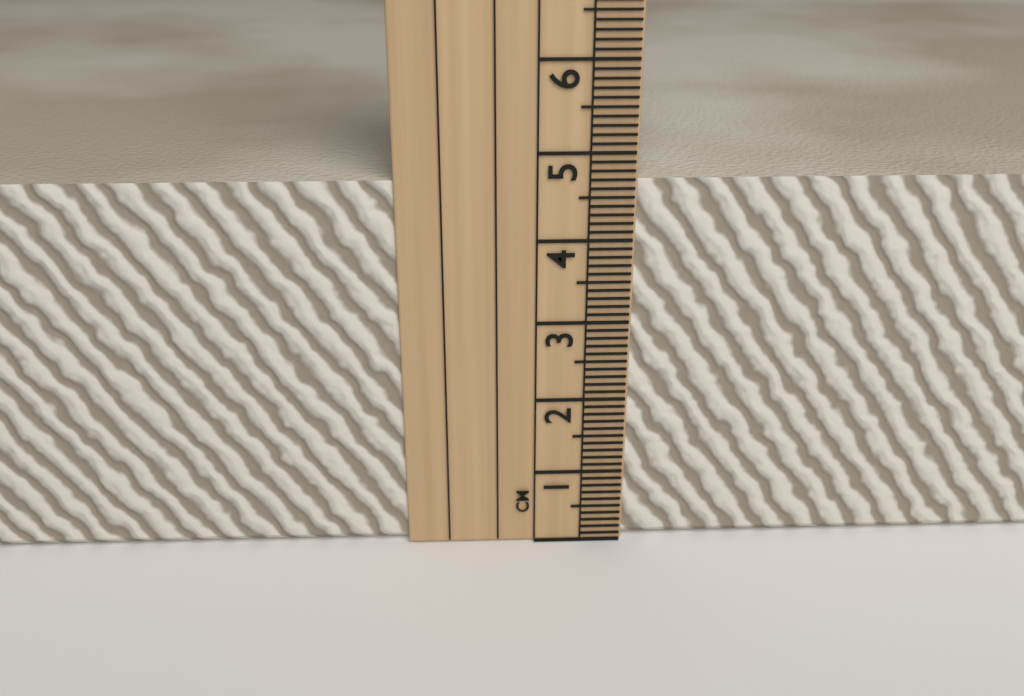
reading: 4.7 cm
